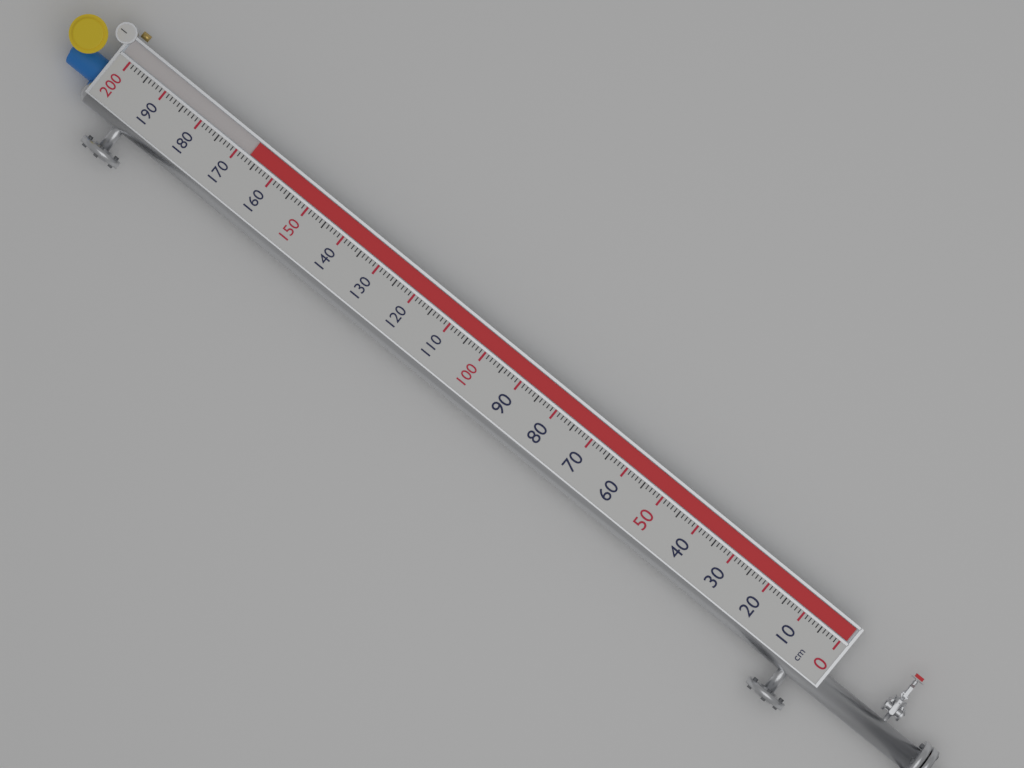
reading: 167 cm
